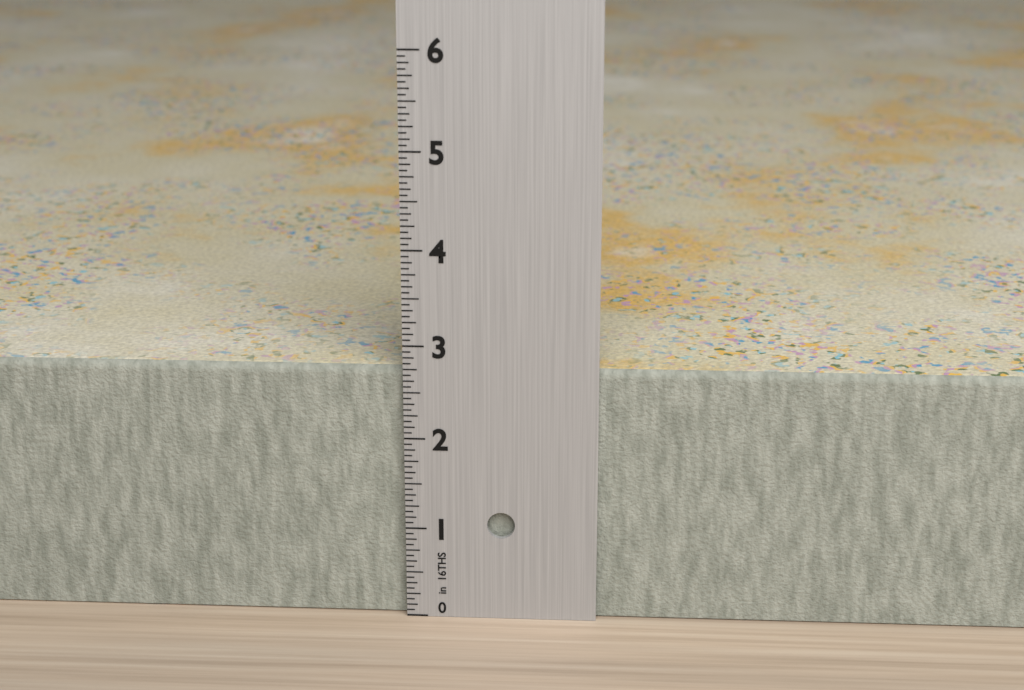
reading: 2.7500 in
